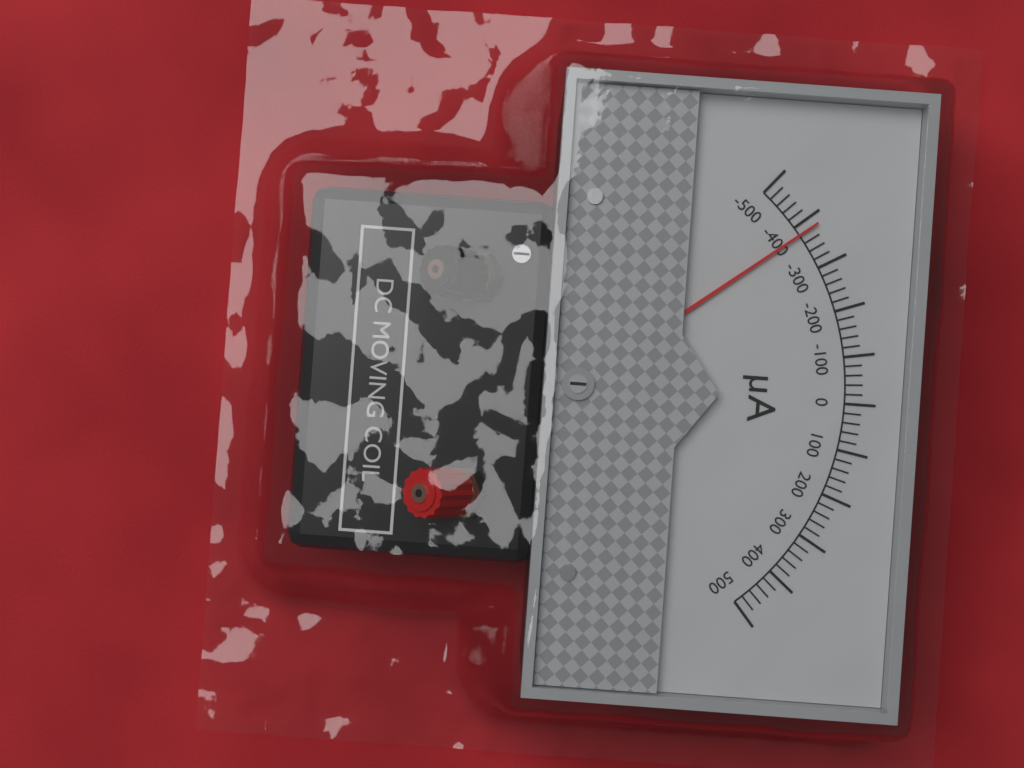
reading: -380 µA
